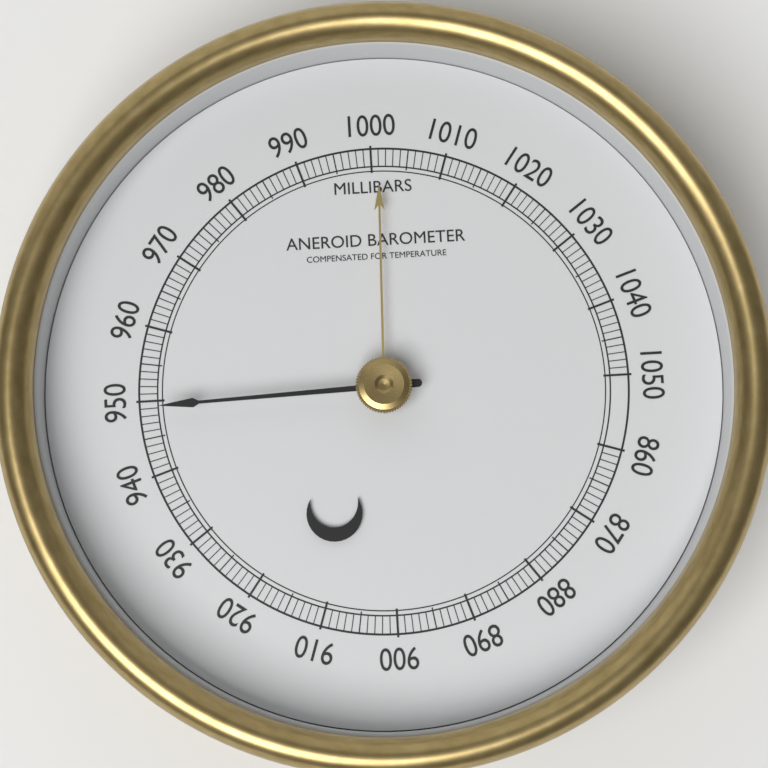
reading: 949 mbar
